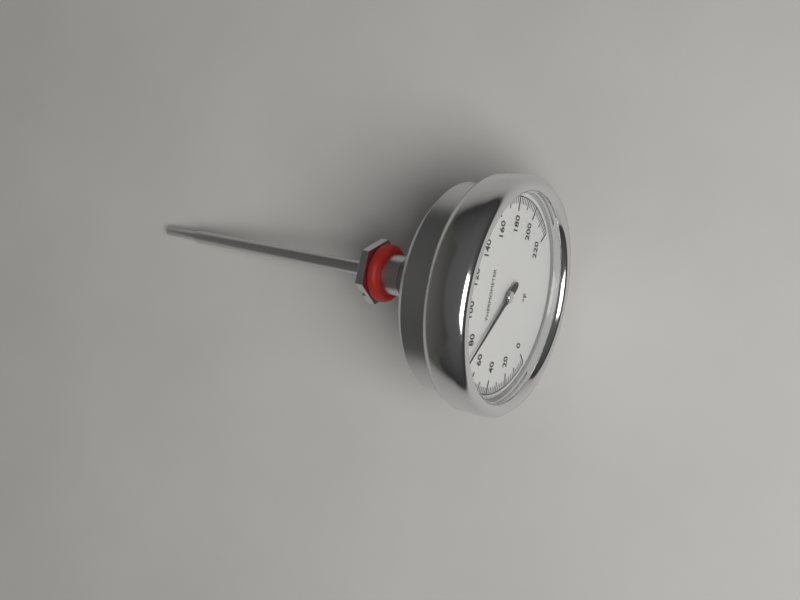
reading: 72 °F
